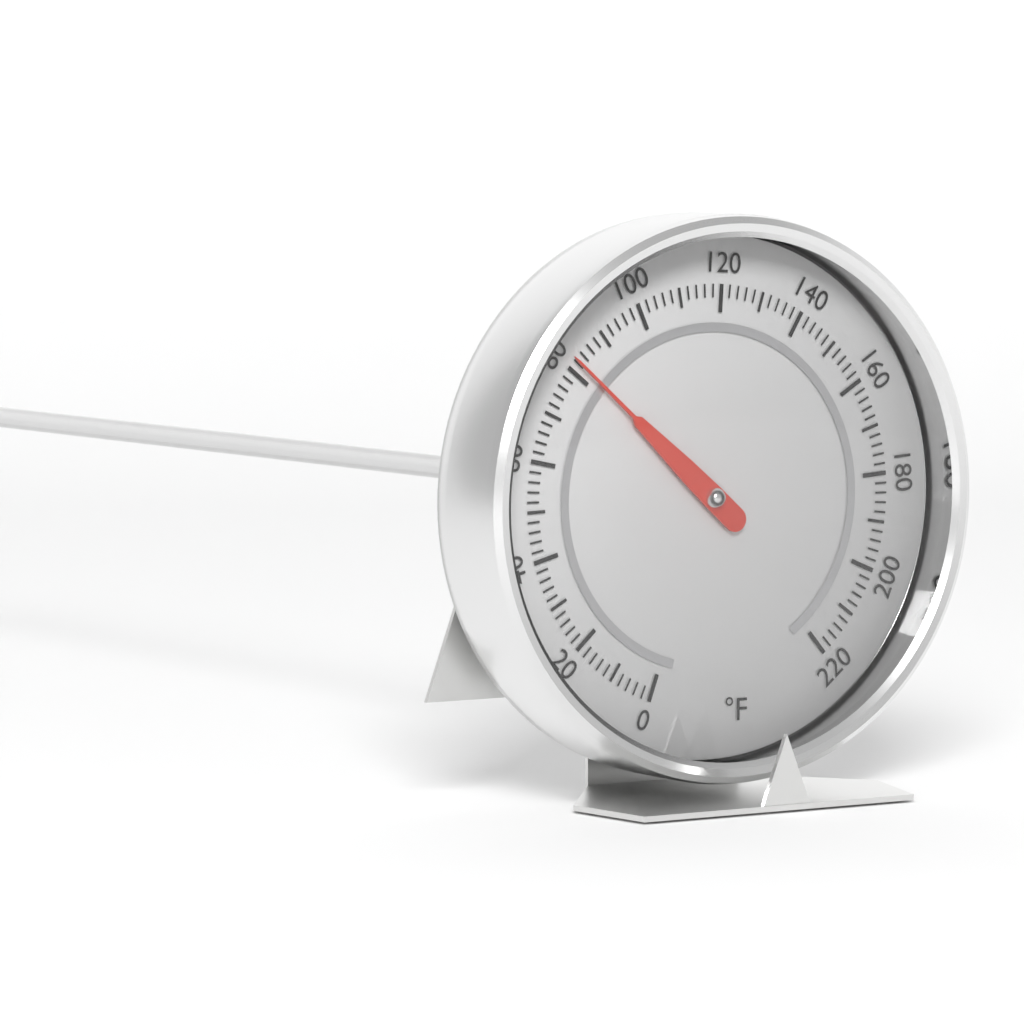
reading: 82 °F
